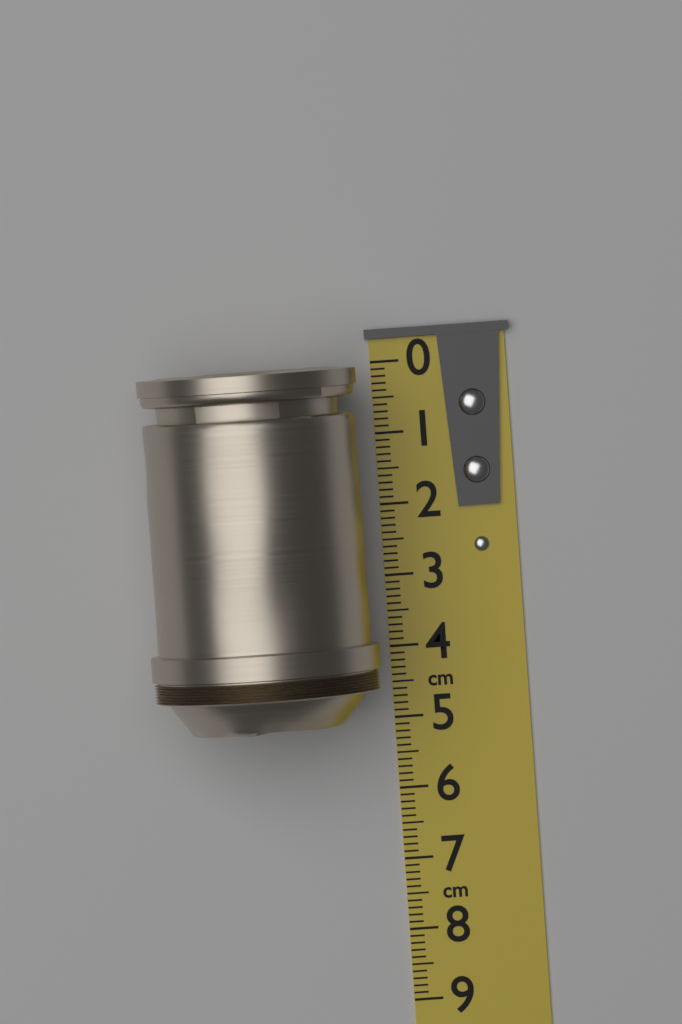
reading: 5.0 cm
